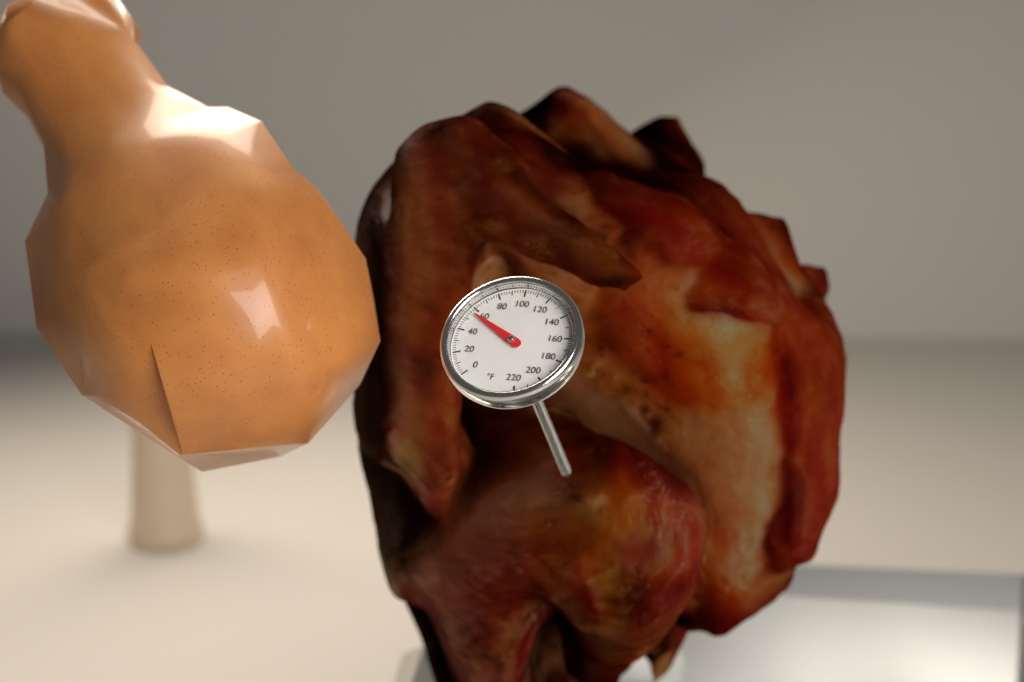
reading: 56 °F
